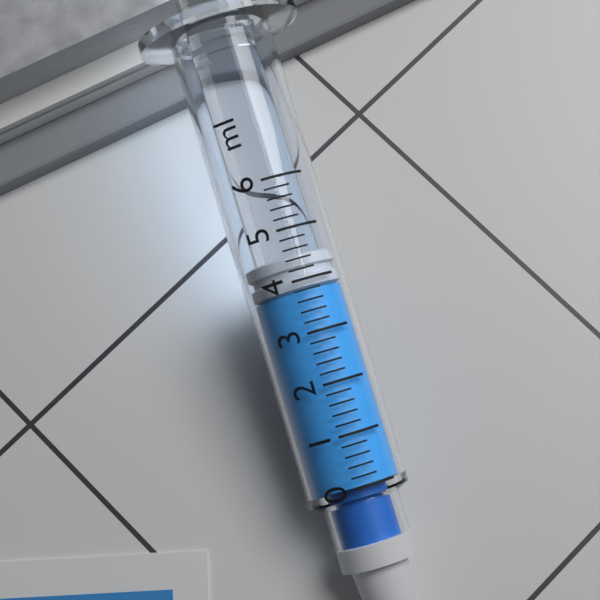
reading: 3.8 ml
